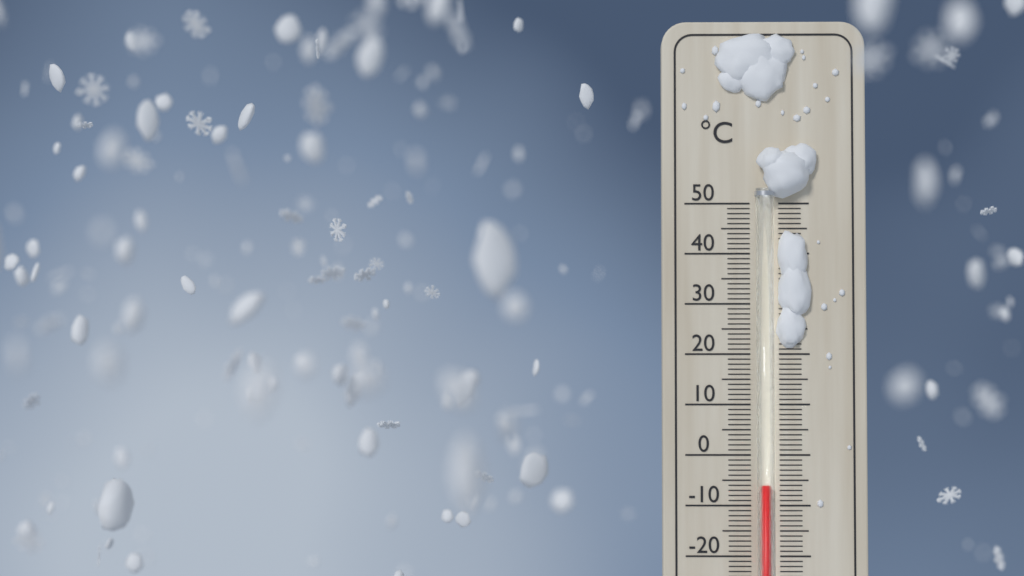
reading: -6 °C
